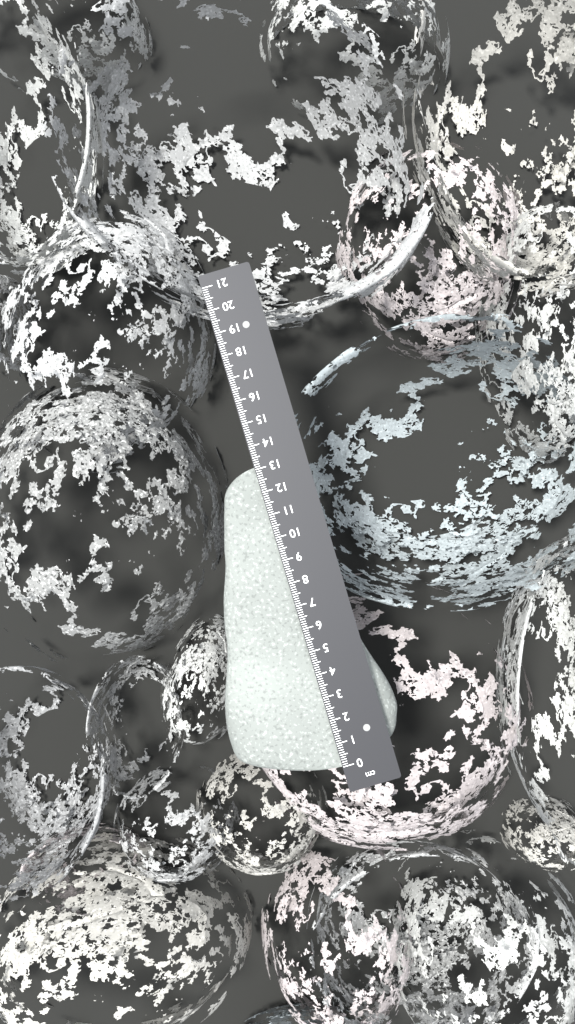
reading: 13.1 cm
